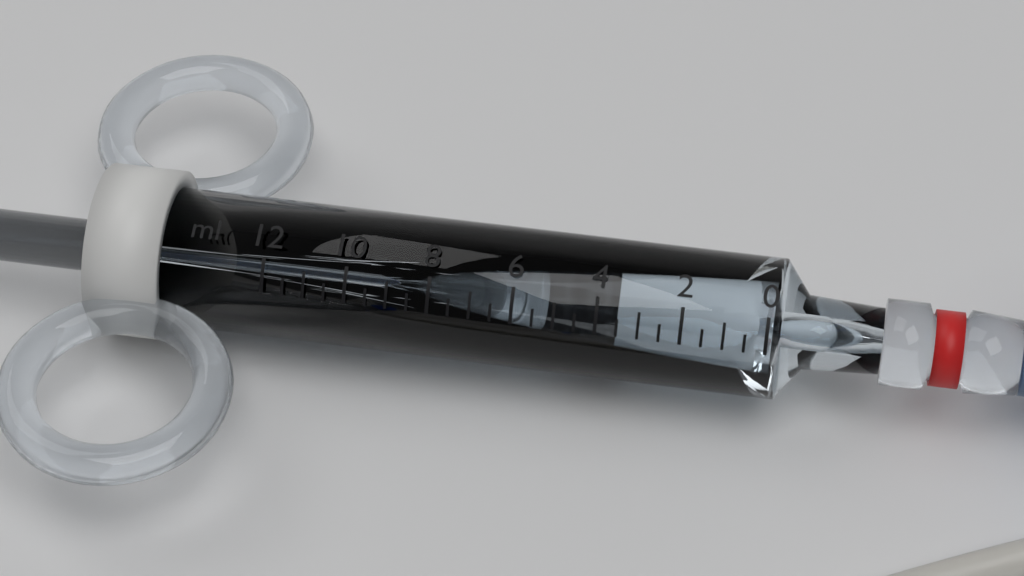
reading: 3.5 ml
